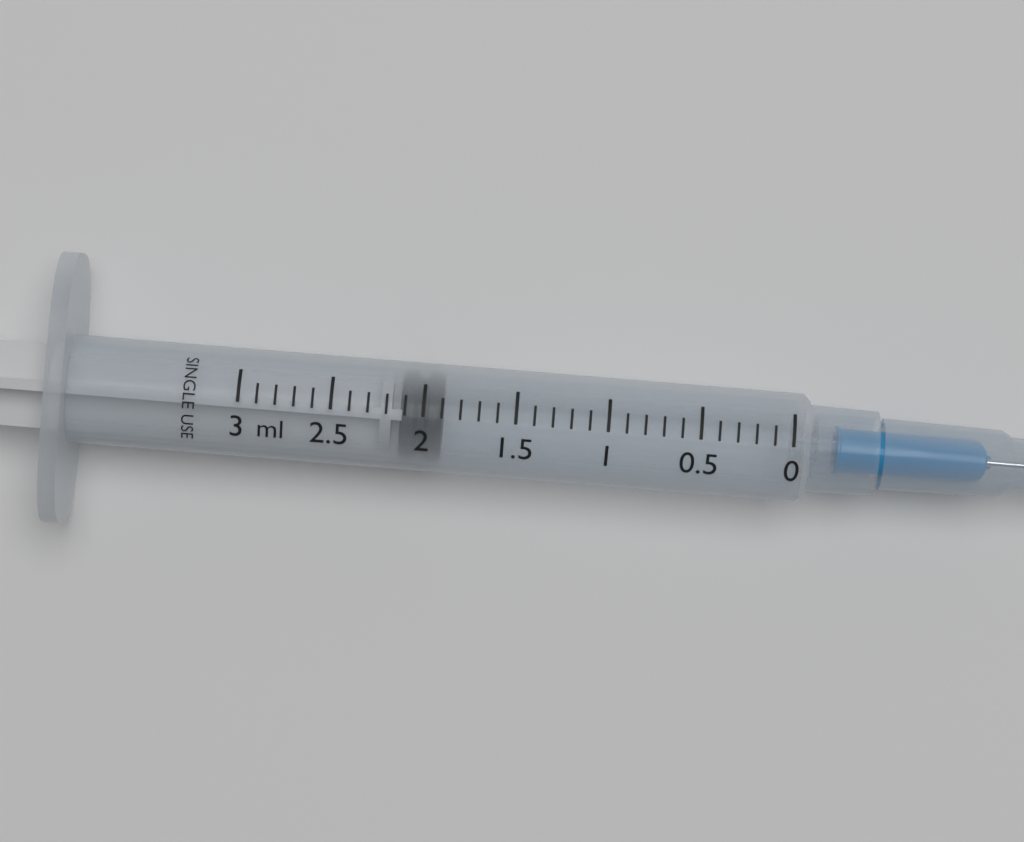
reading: 1.9 ml
